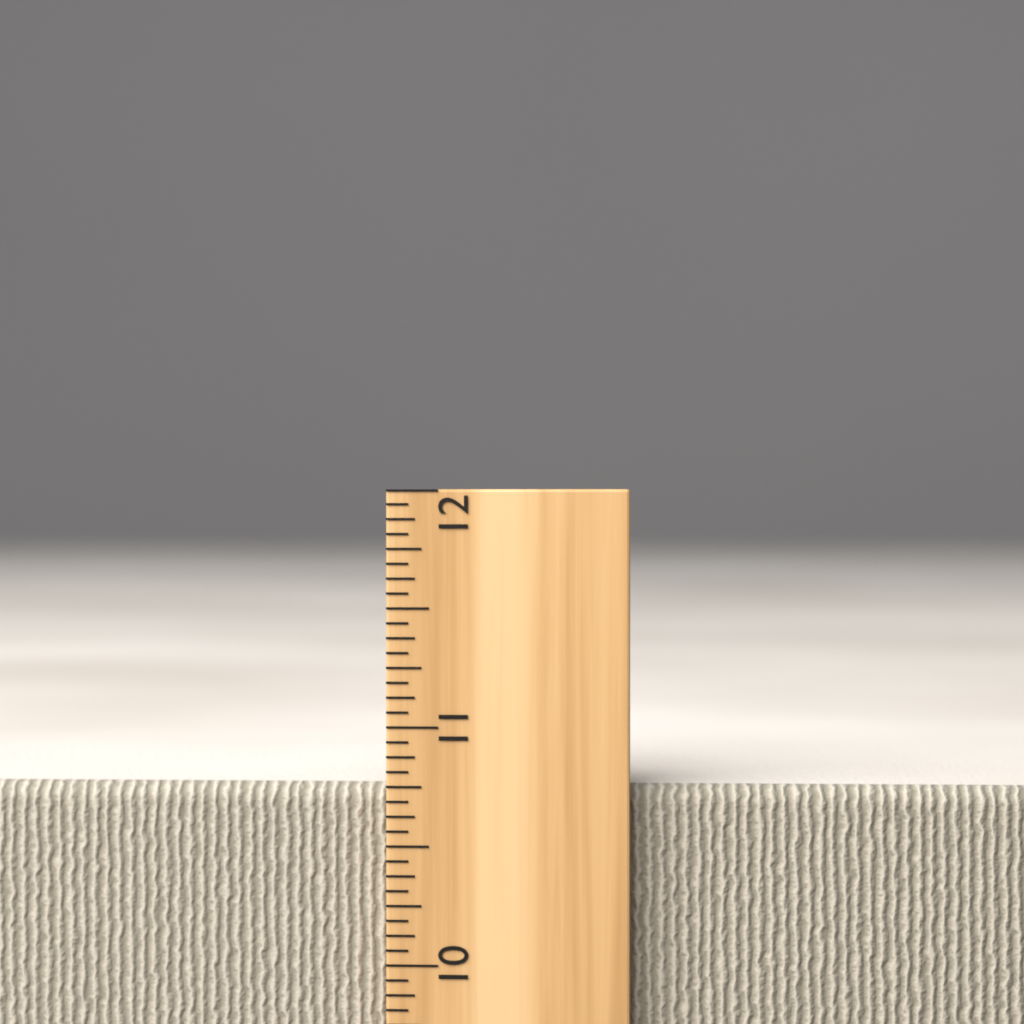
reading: 10.7500 inch
